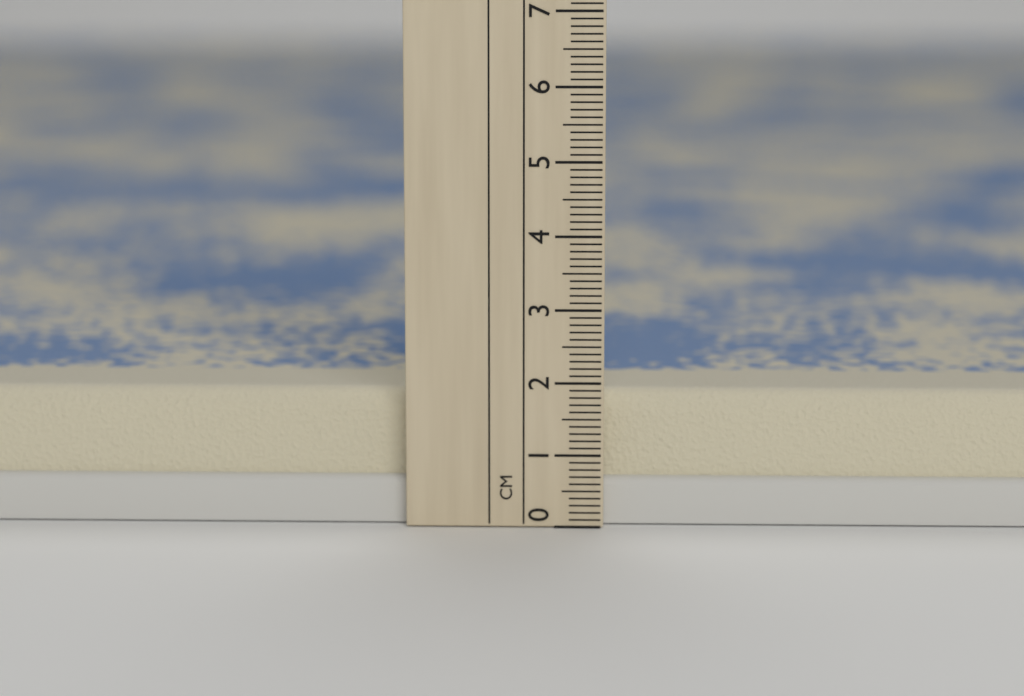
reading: 1.8 cm
